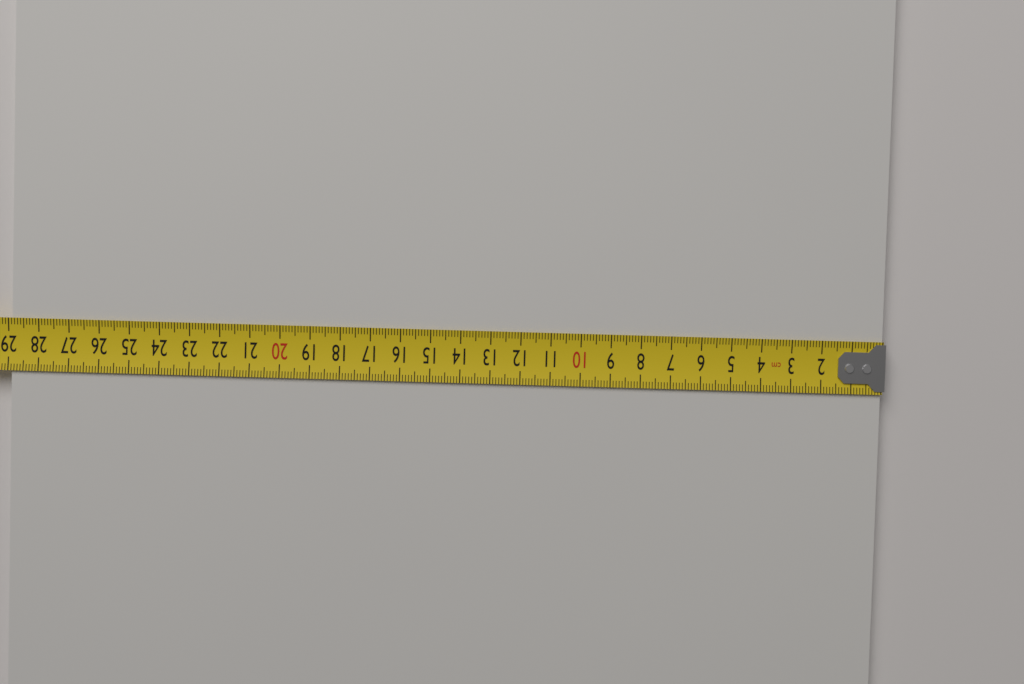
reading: 28.9 cm
